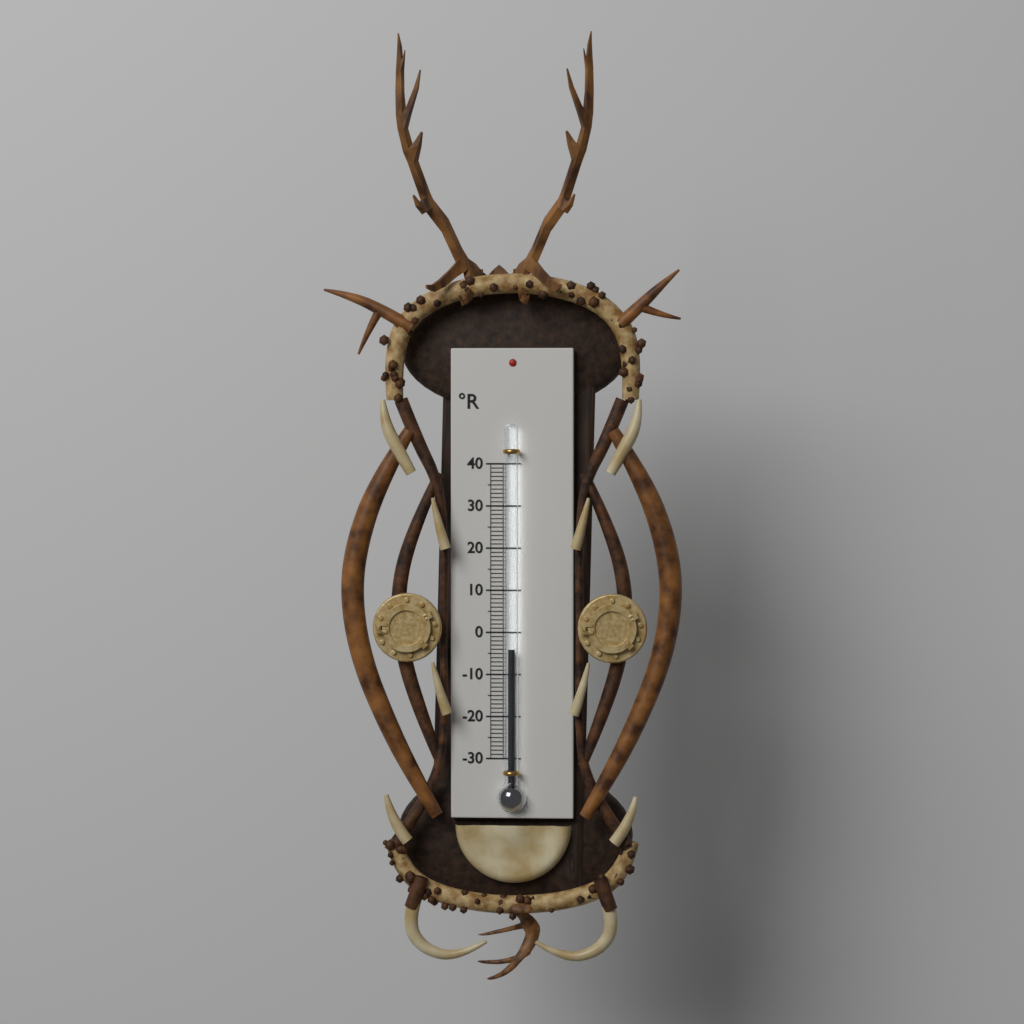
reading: -4 °R
